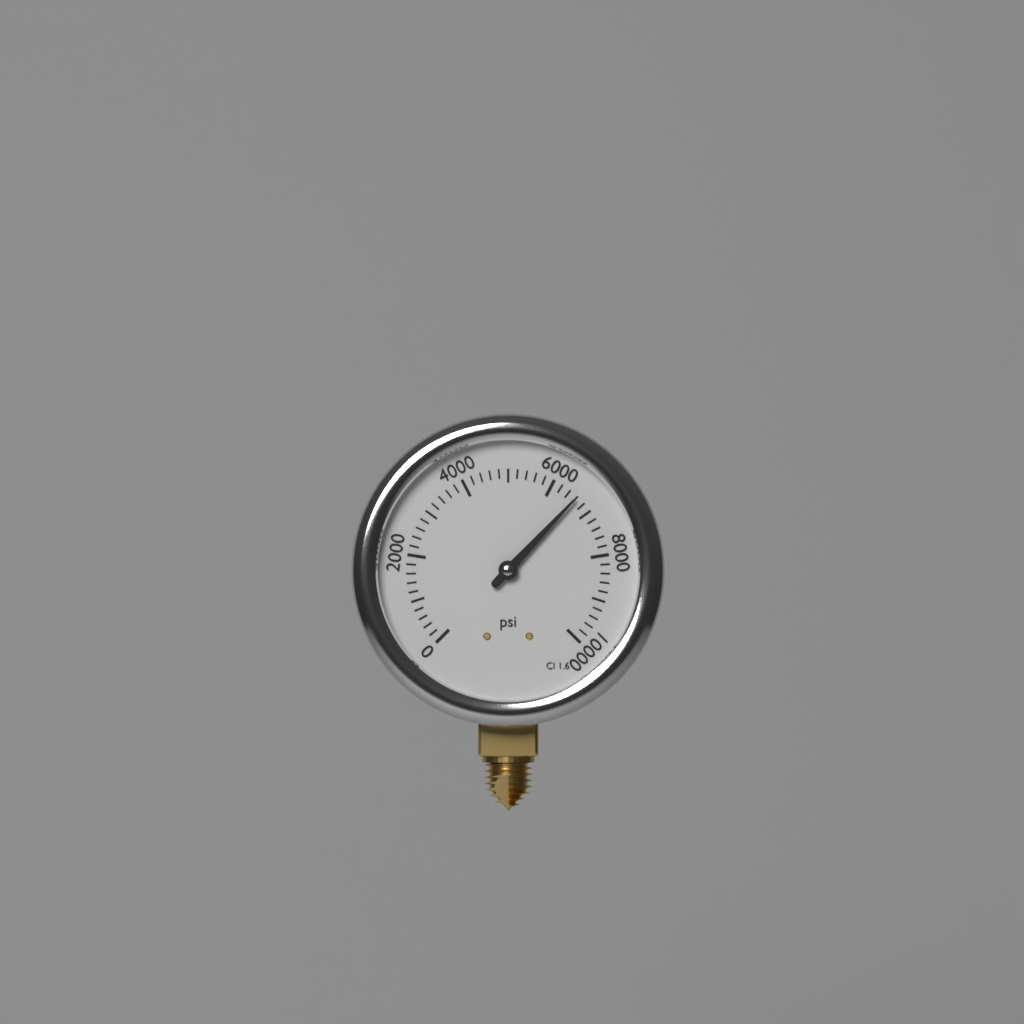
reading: 6600 psi
